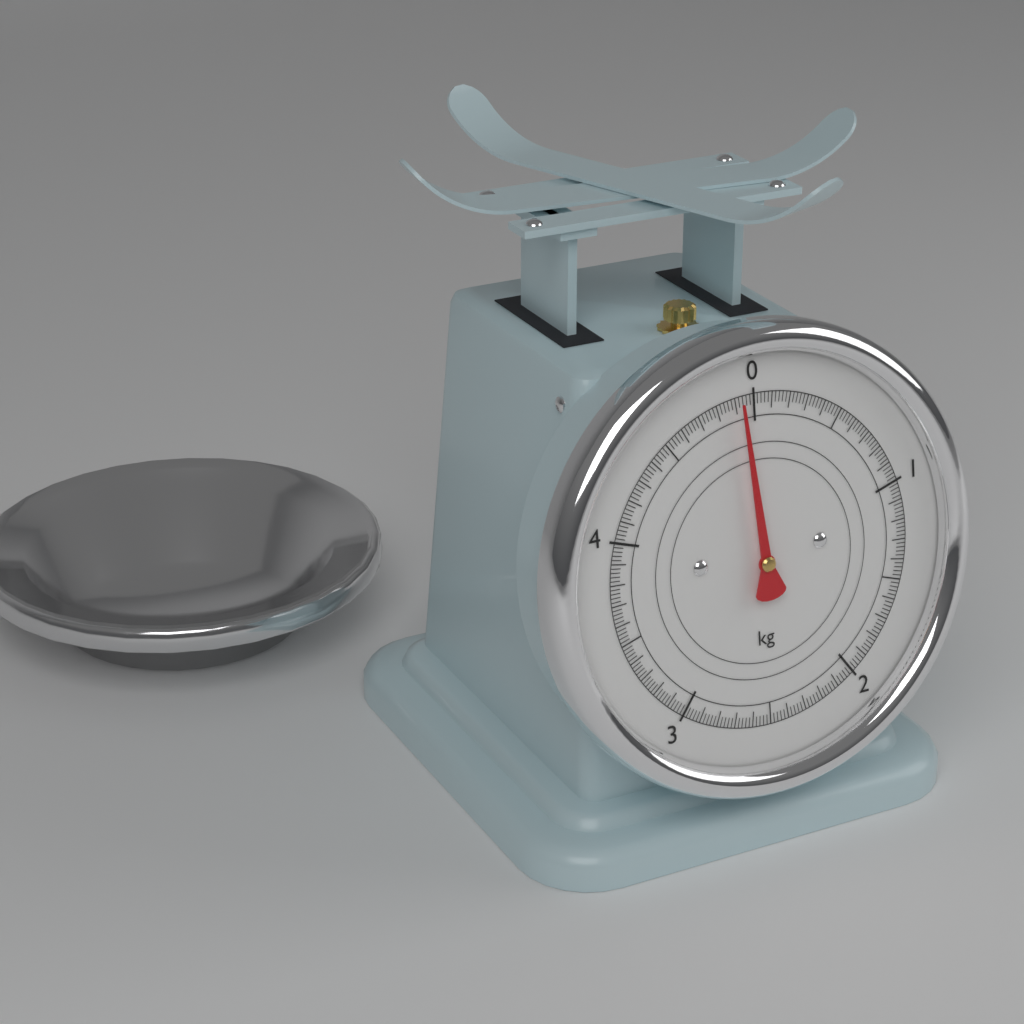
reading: 4.92 kg
